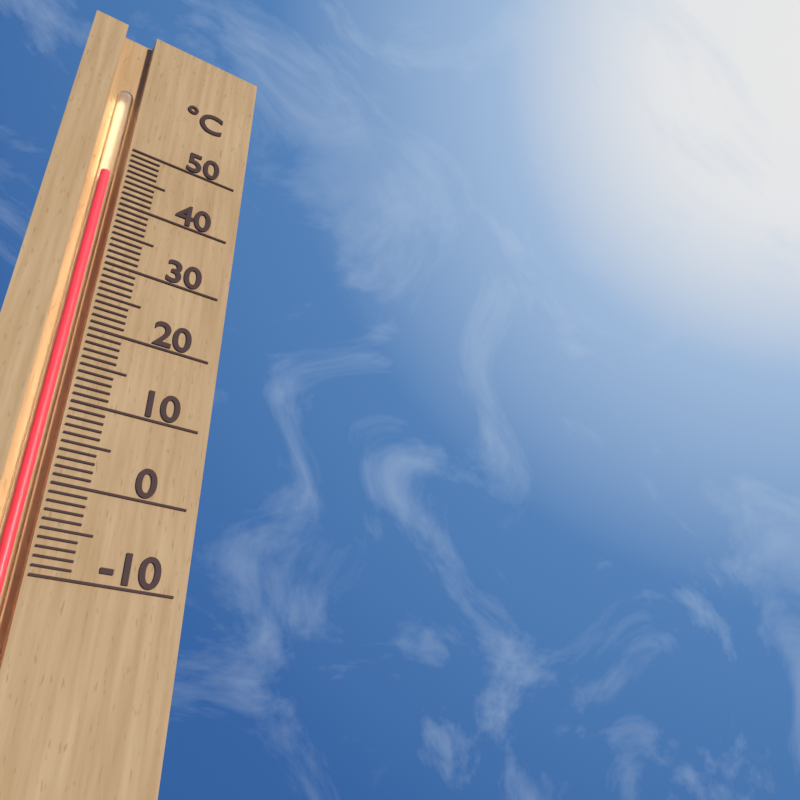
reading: 45 °C
